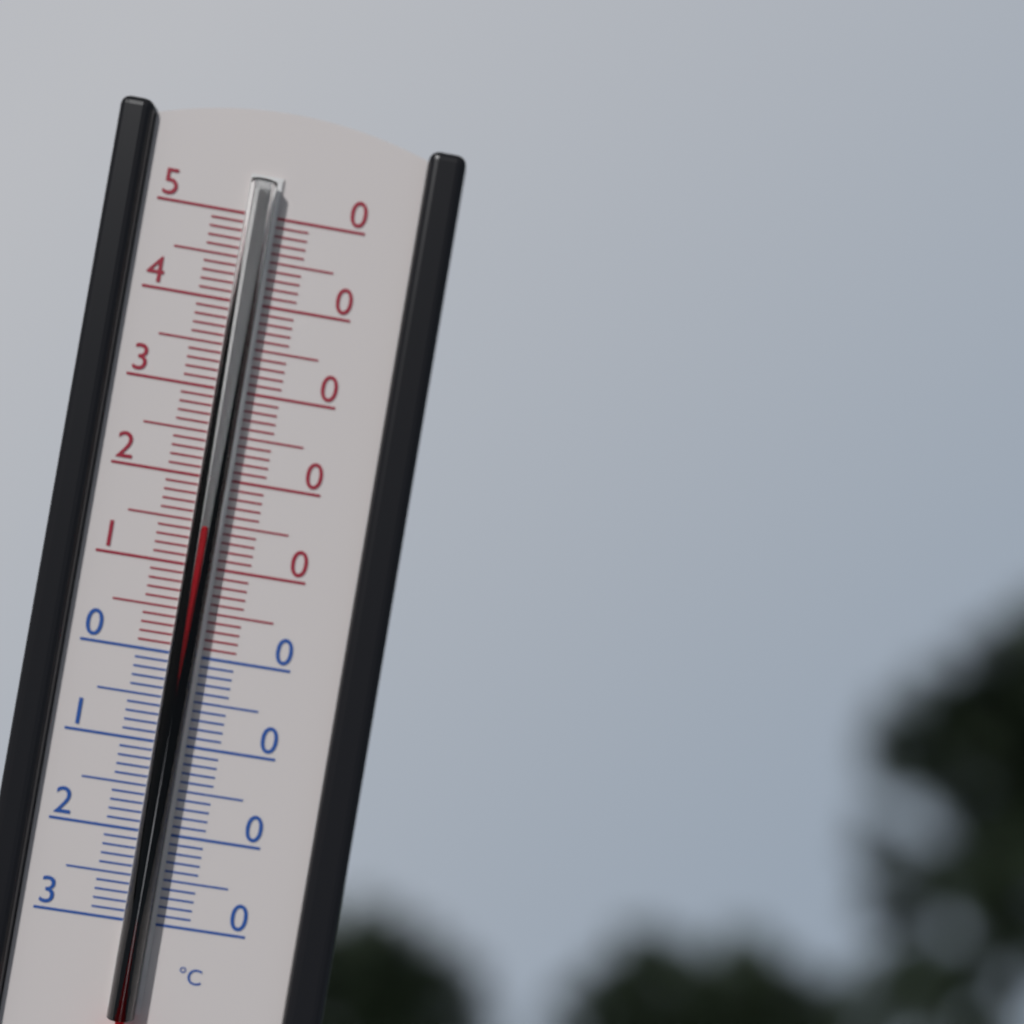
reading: 15 °C
